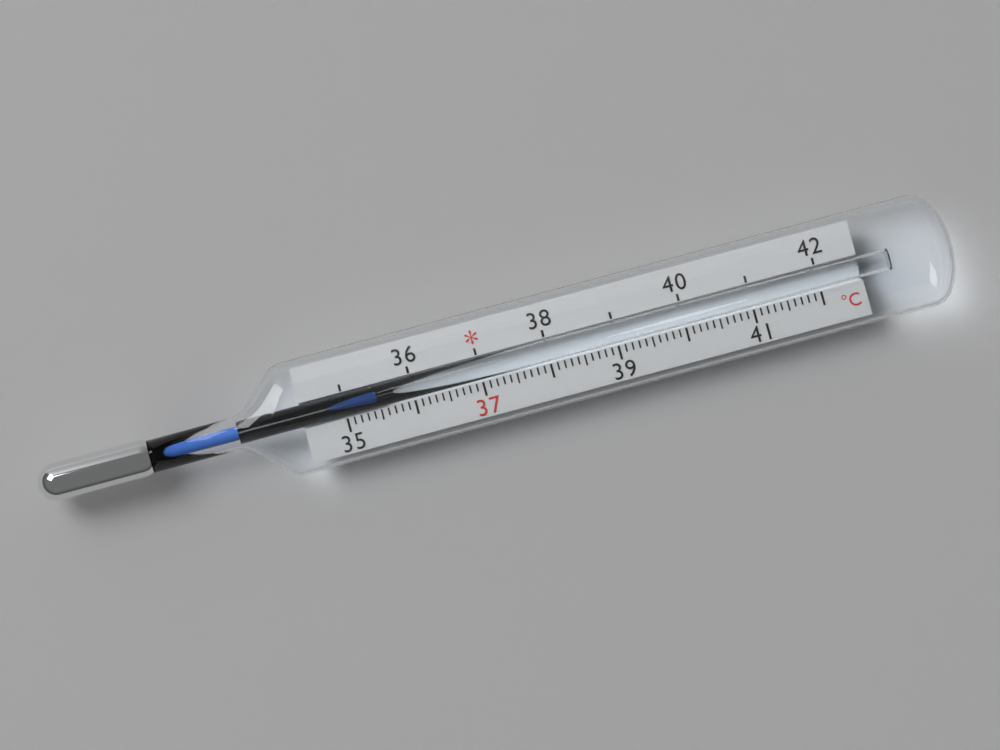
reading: 35.5 °C
